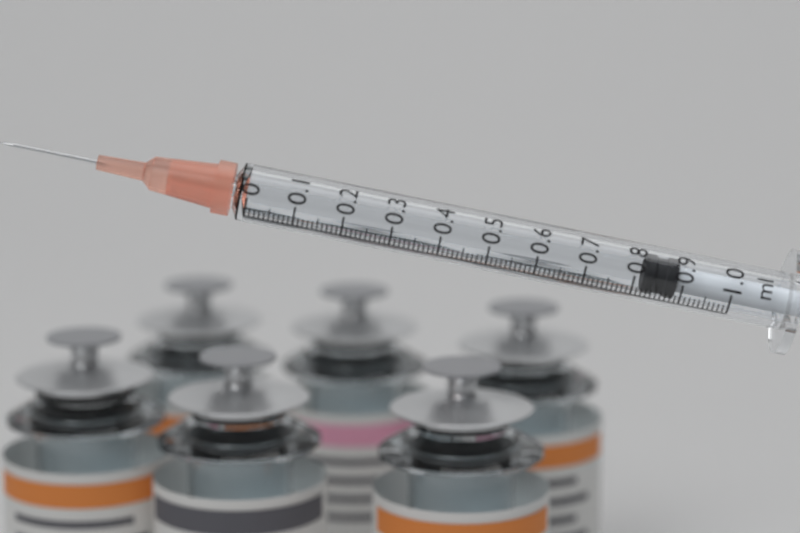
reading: 0.82 ml
